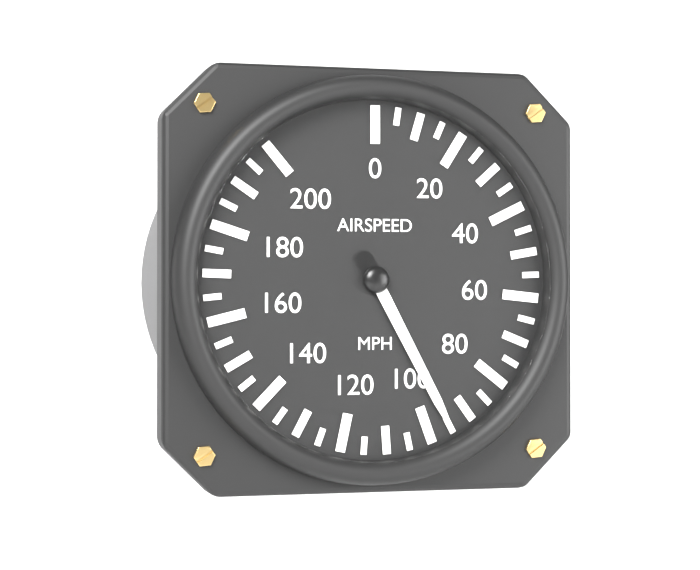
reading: 95 mph
